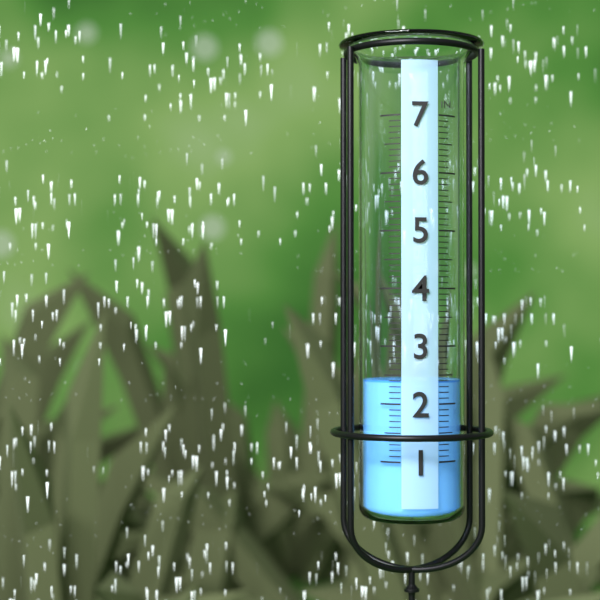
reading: 2.4 in
